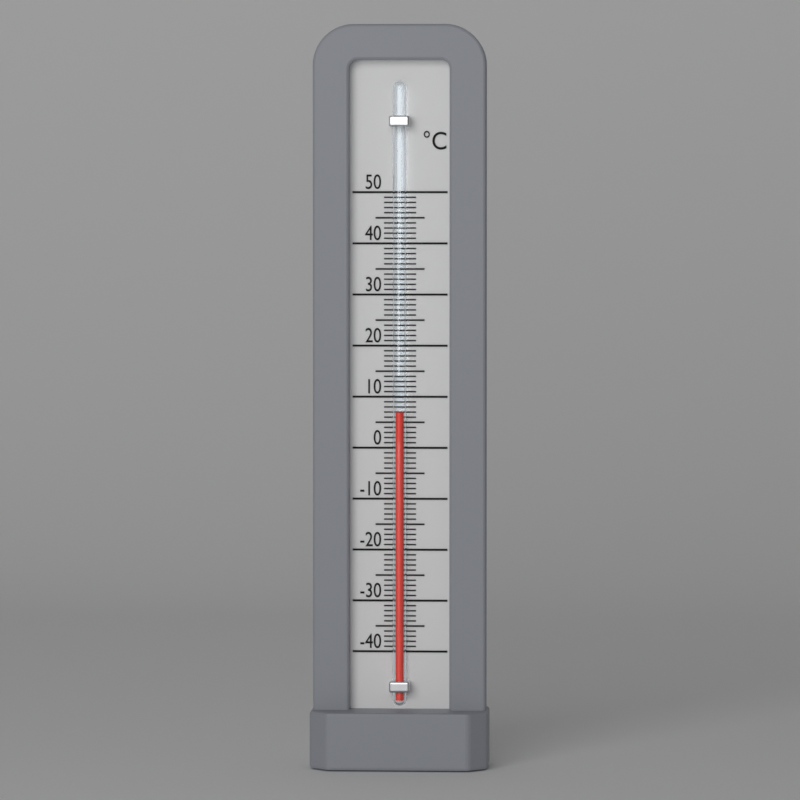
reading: 7 °C
